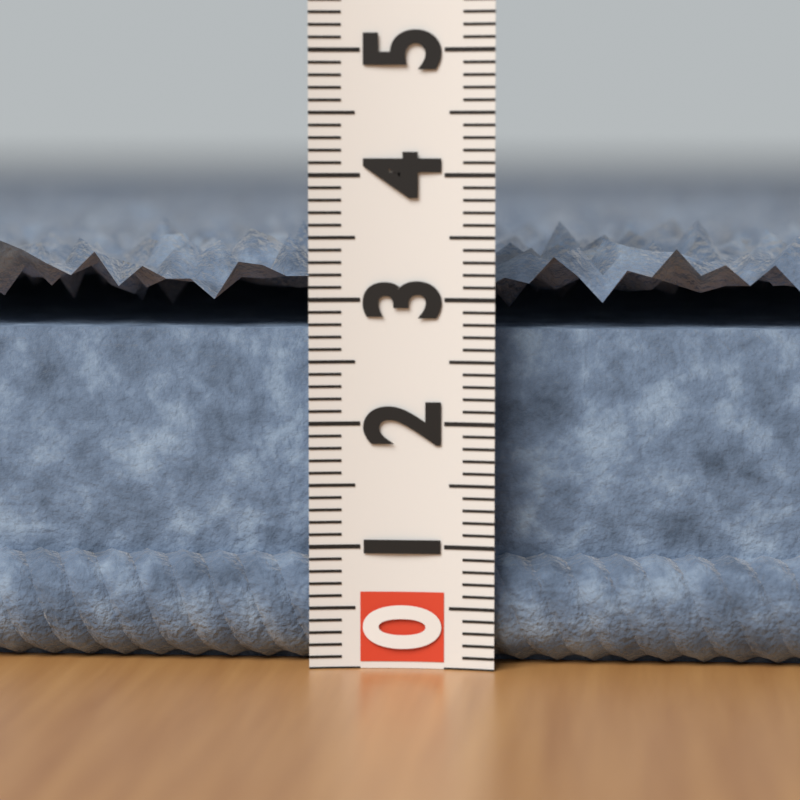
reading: 3.6 (no unit)
